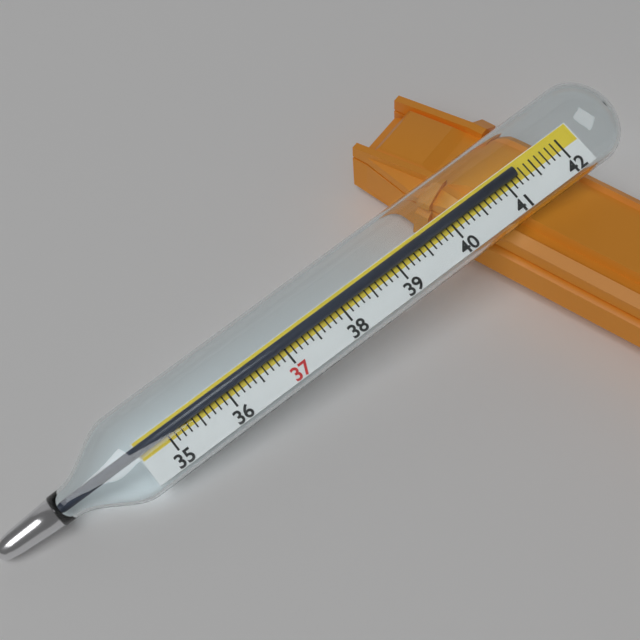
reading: 41.2 (no unit)
